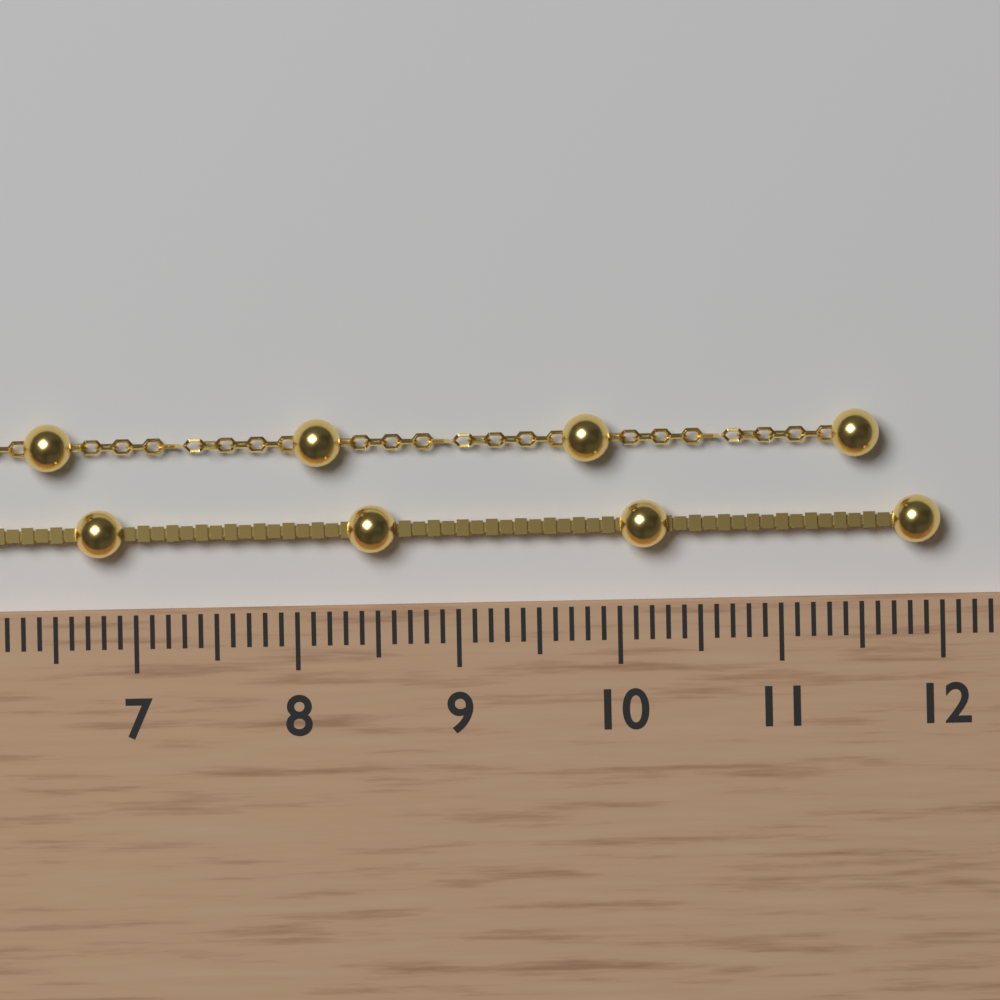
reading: 12.0 cm
